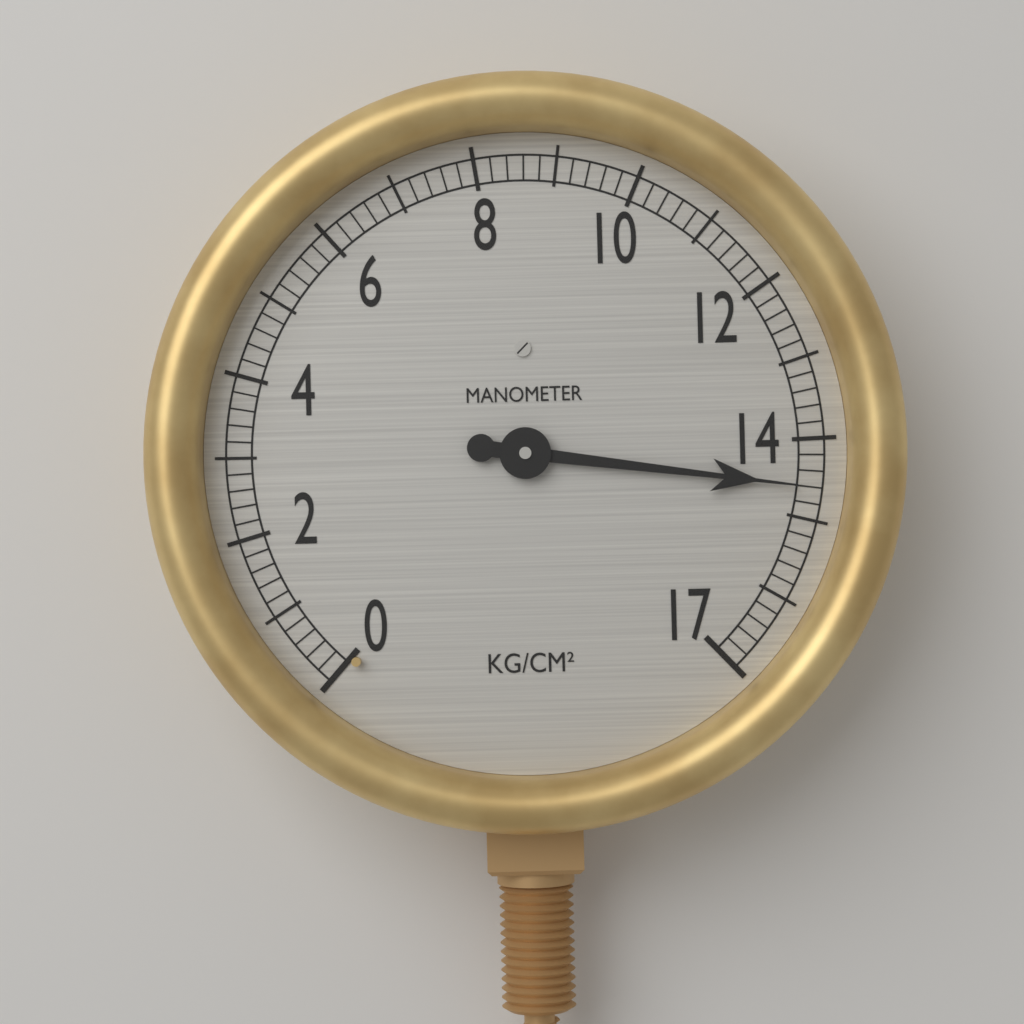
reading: 14.6 kg/cm²
